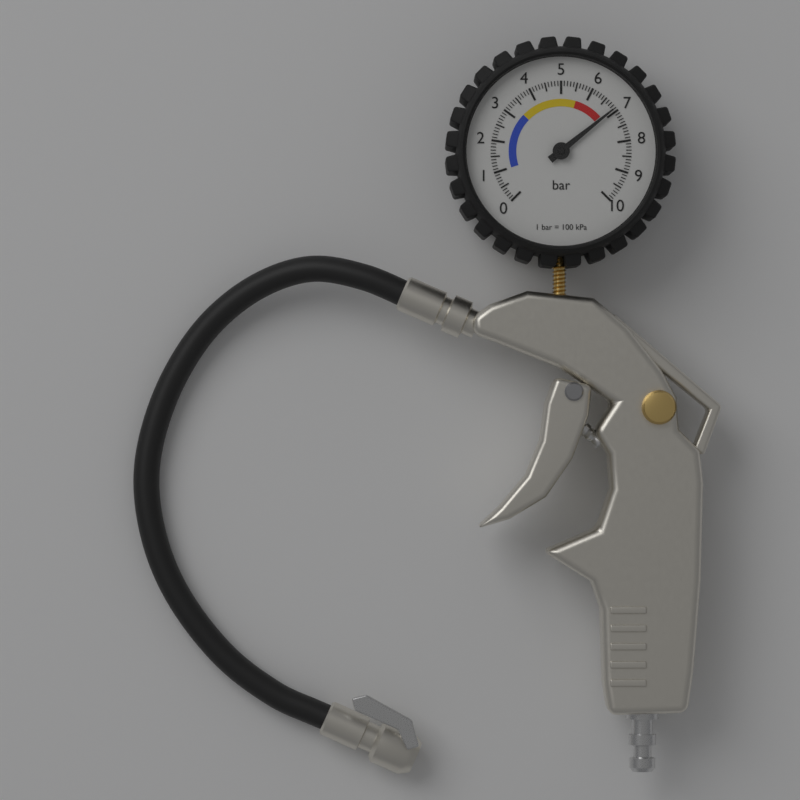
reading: 6.9 bar
